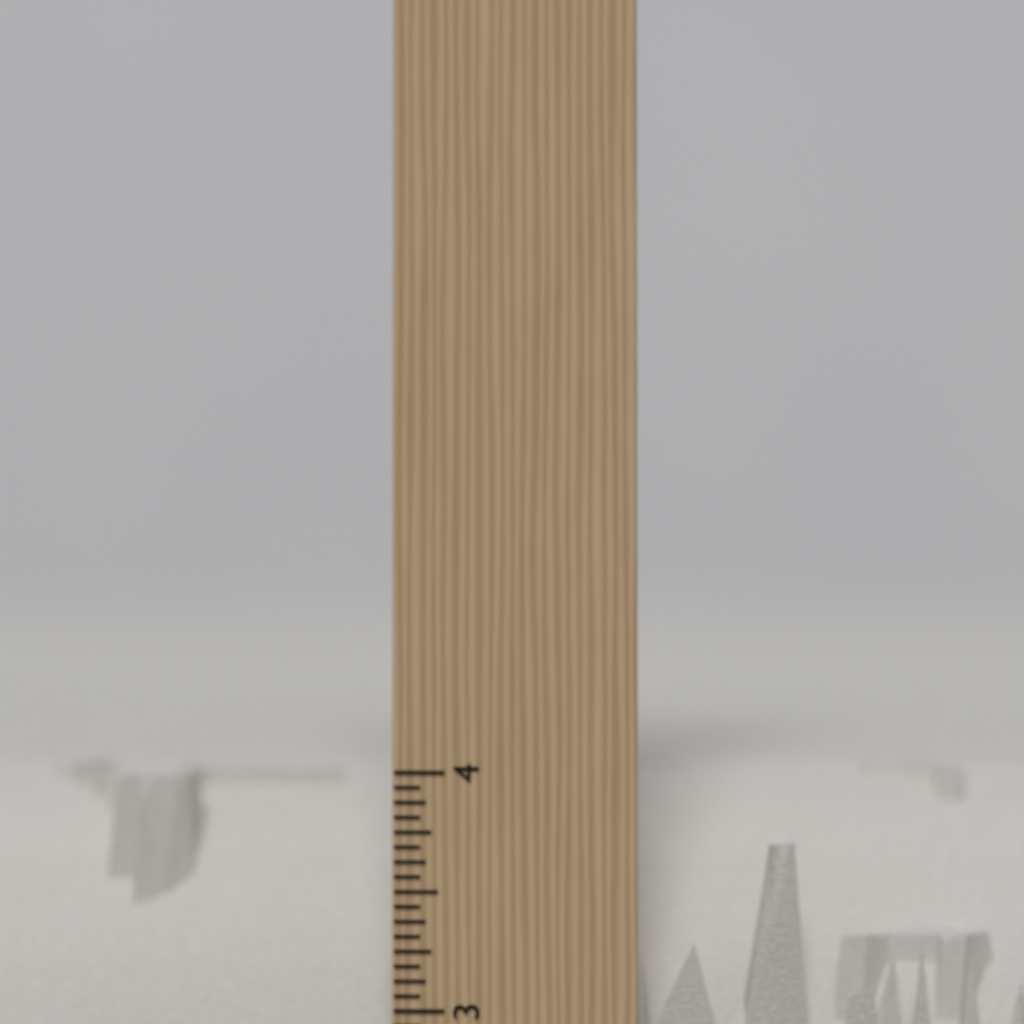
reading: 3.9375 inch
